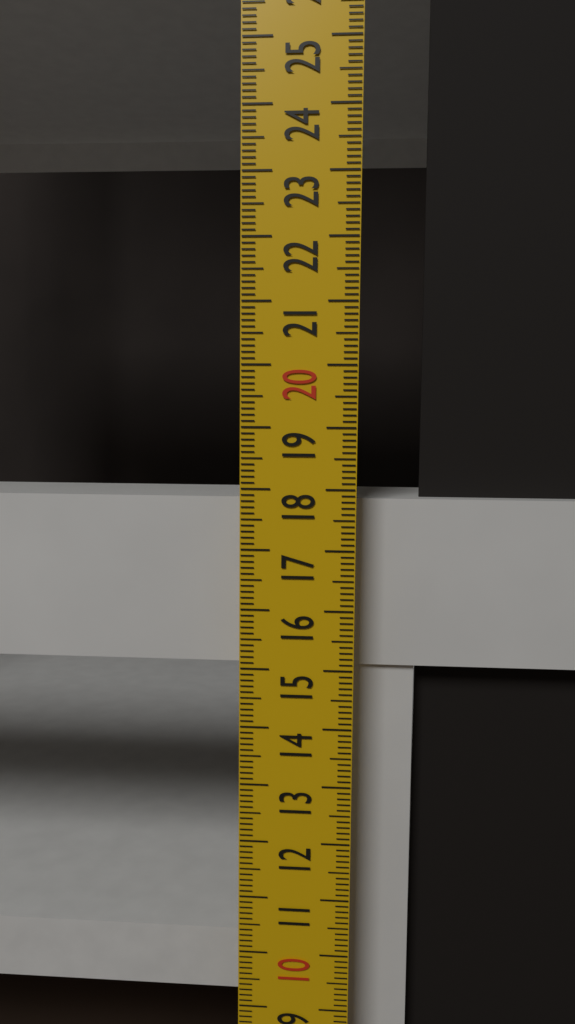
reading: 17.8 cm
